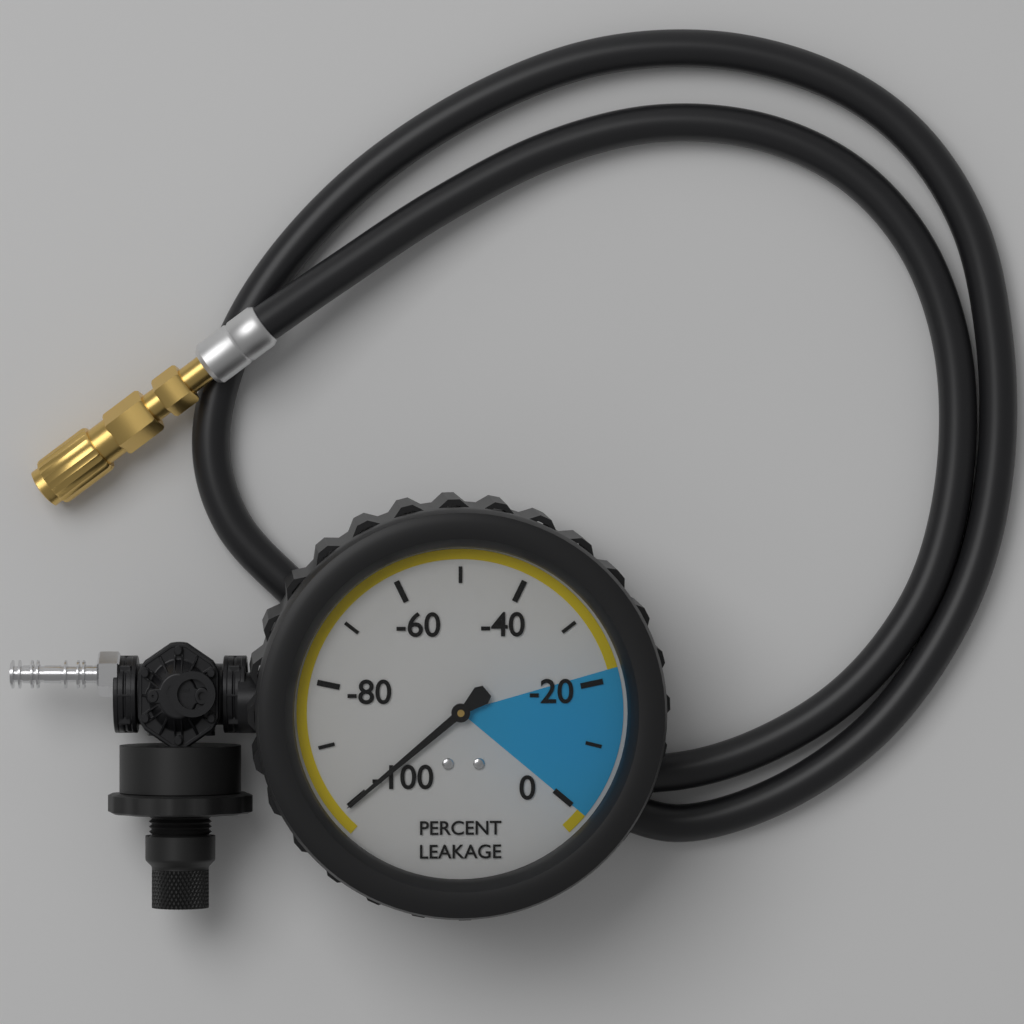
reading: -100 %
